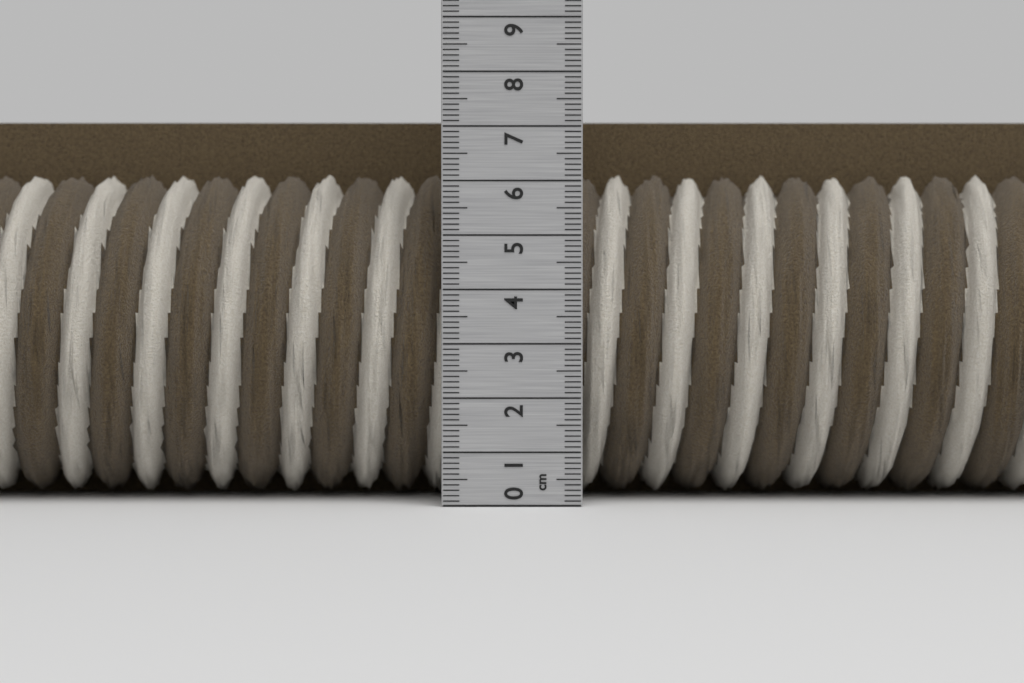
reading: 7.2 cm
